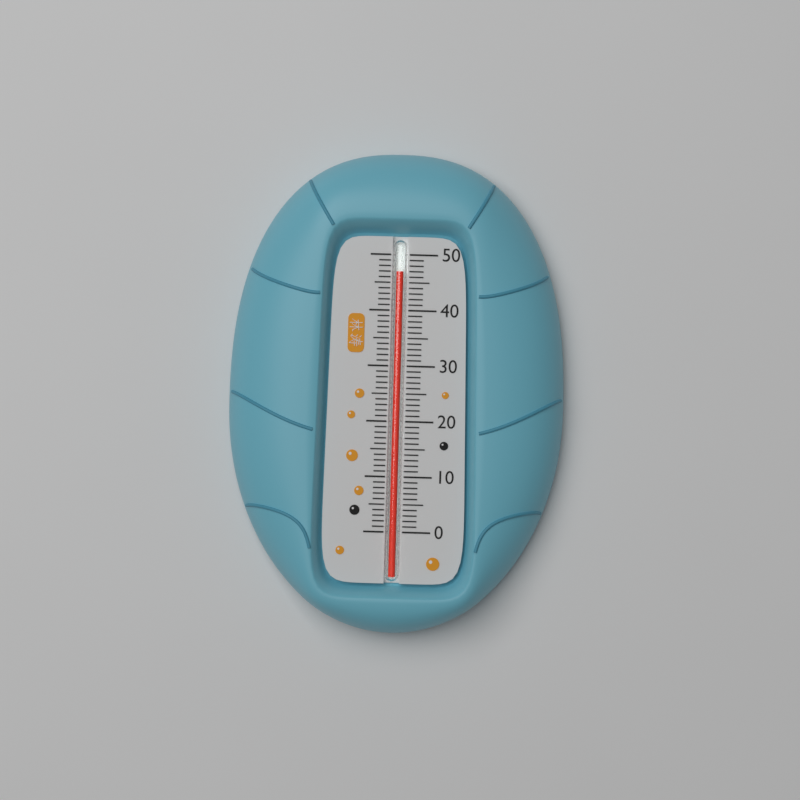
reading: 47 (no unit)
